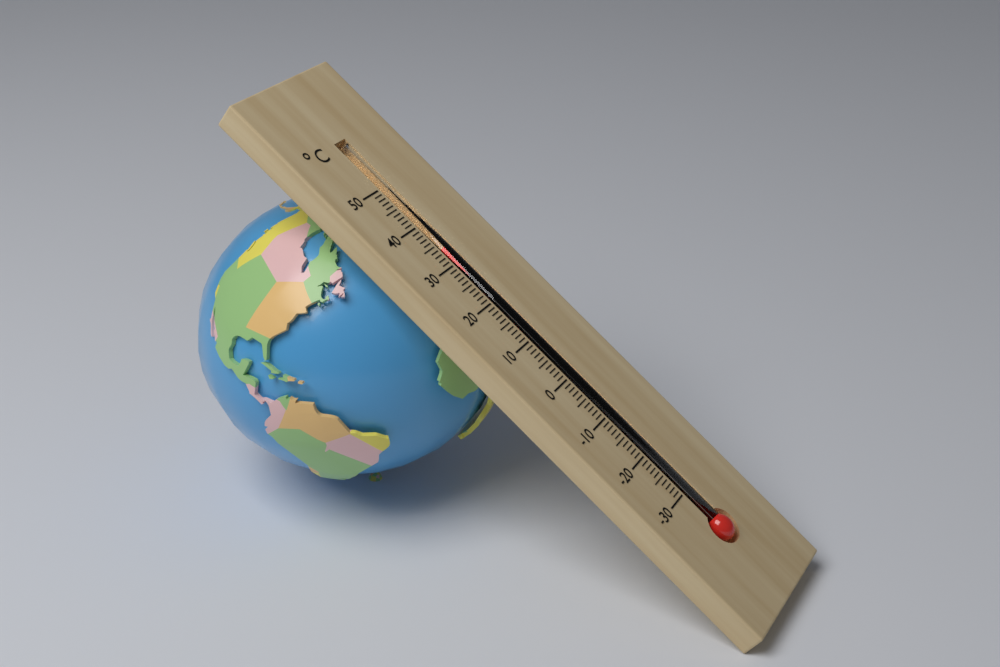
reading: 34 °C
